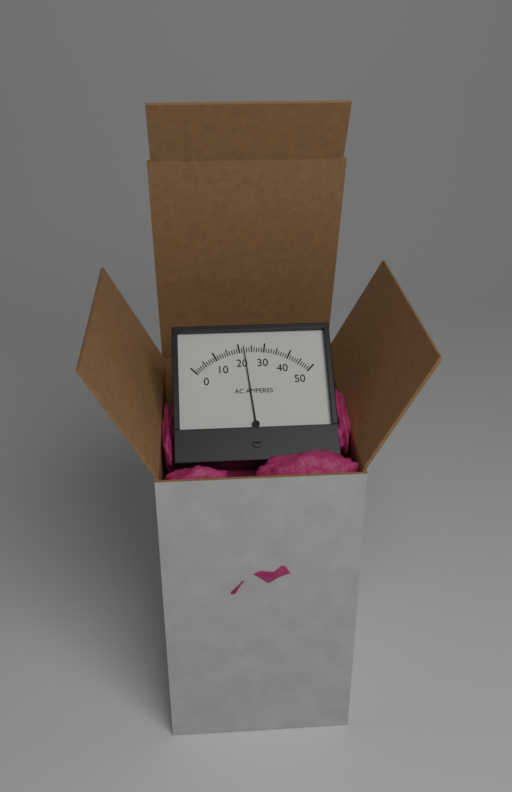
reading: 22 A
